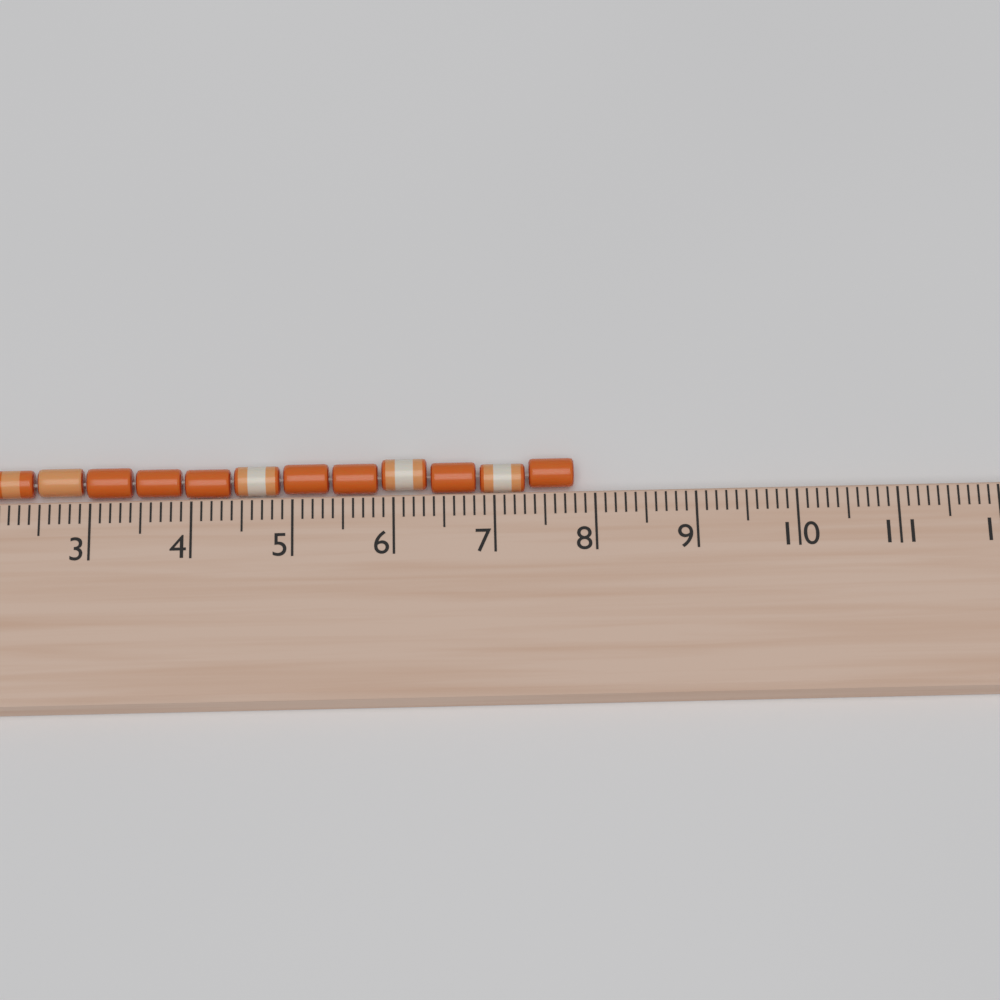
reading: 7.8 cm
